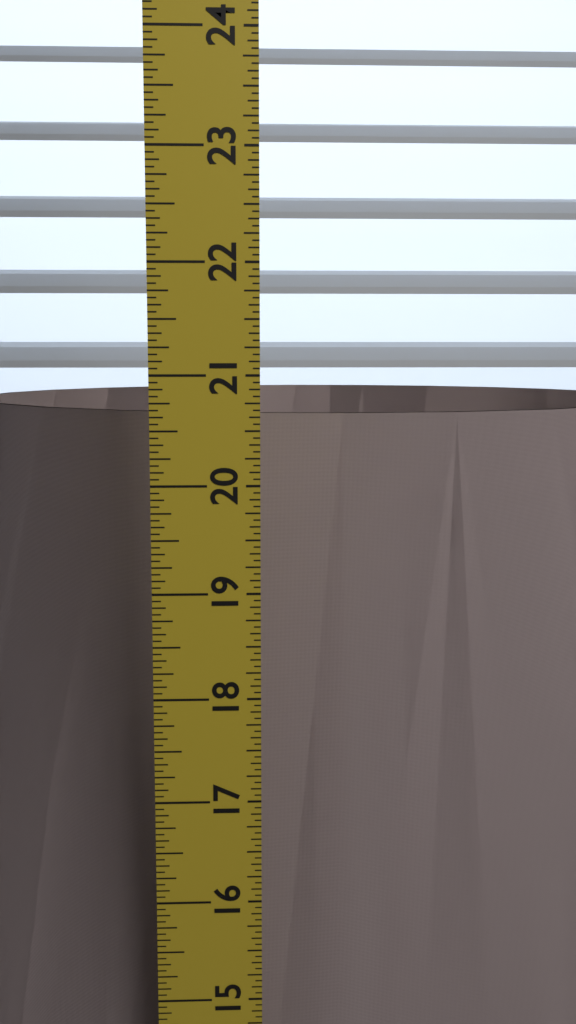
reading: 20.5625 in
